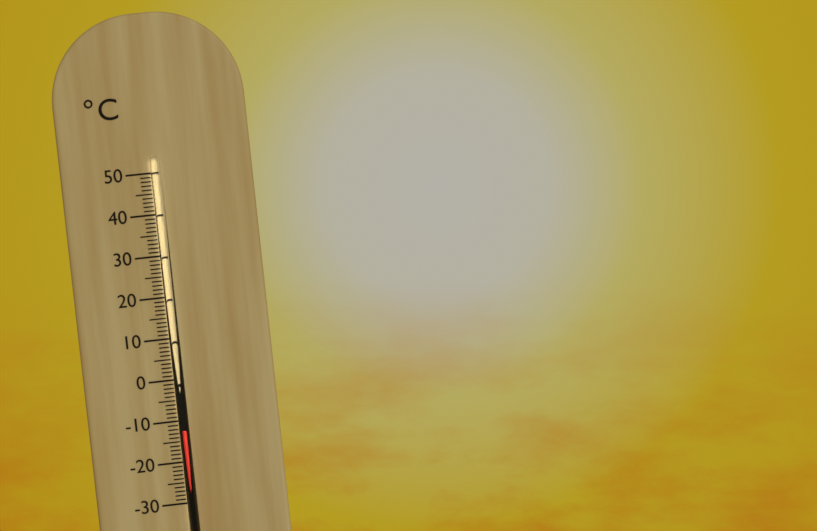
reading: -12 °C
